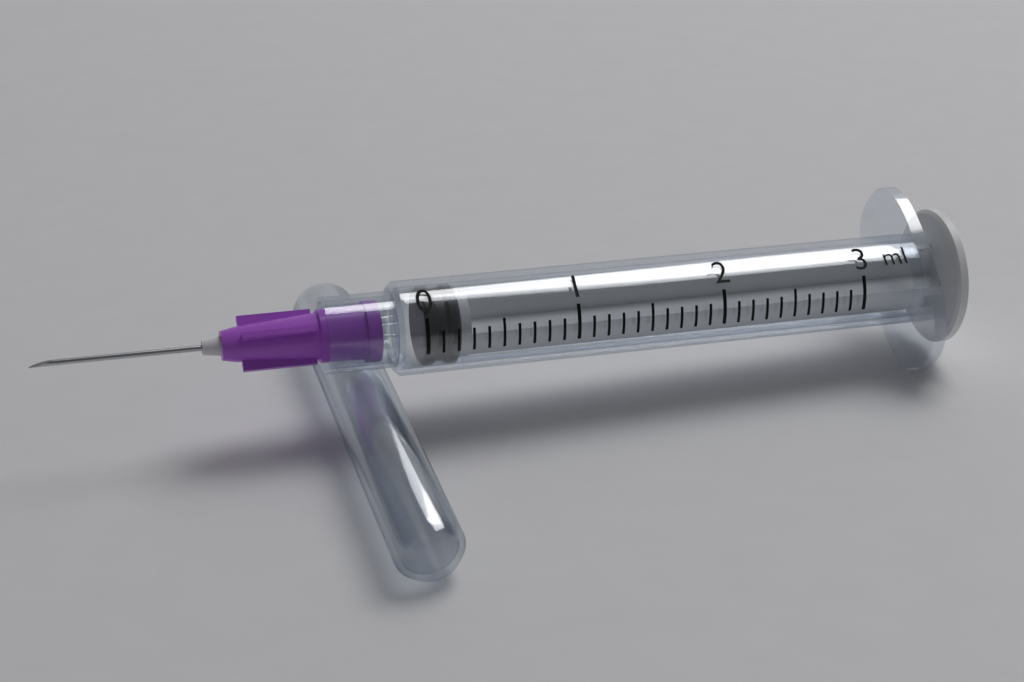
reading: 0.0 ml
